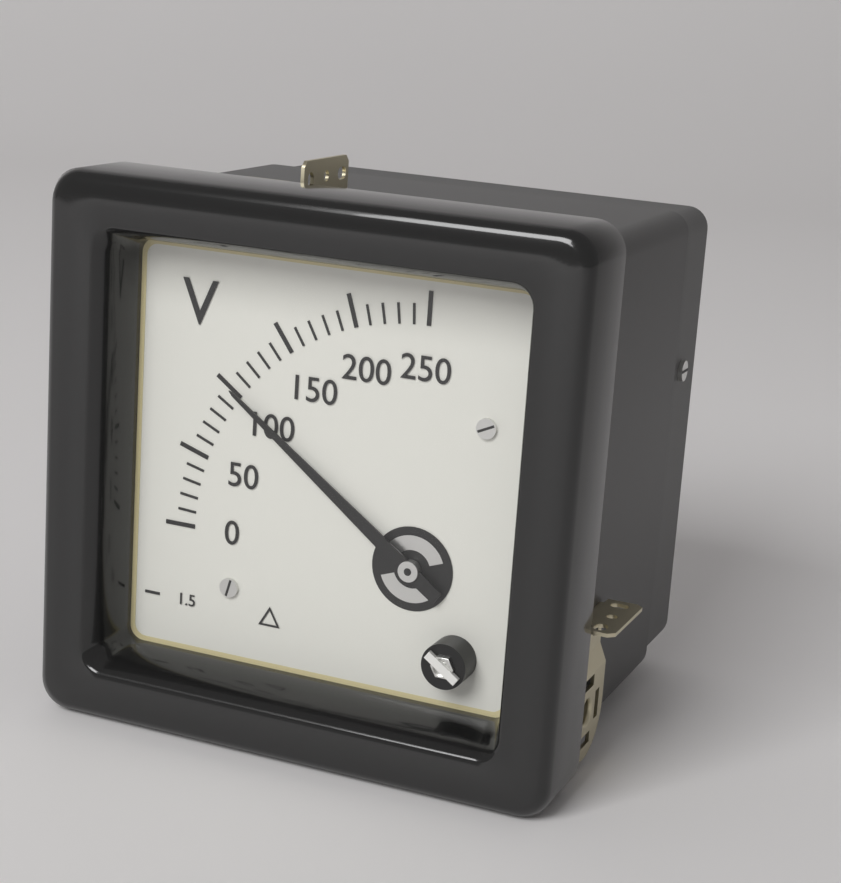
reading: 100 V
